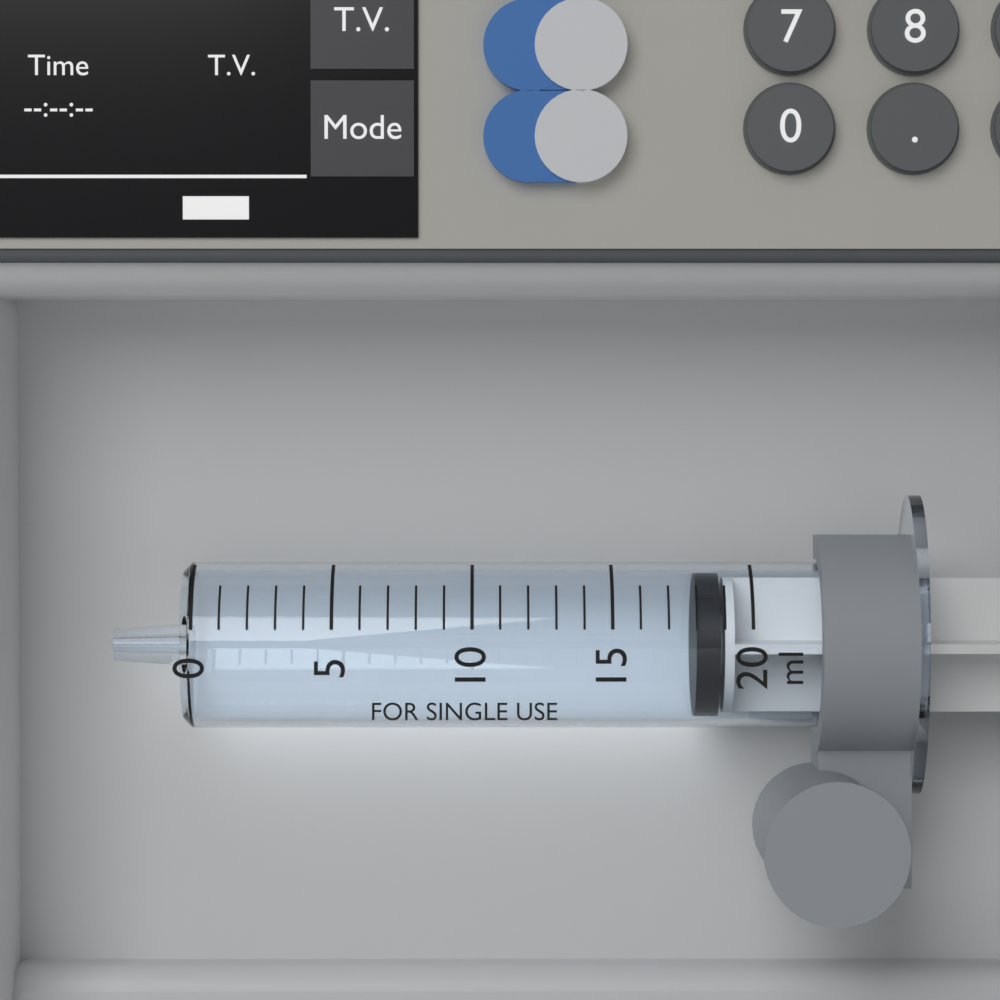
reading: 18 ml
